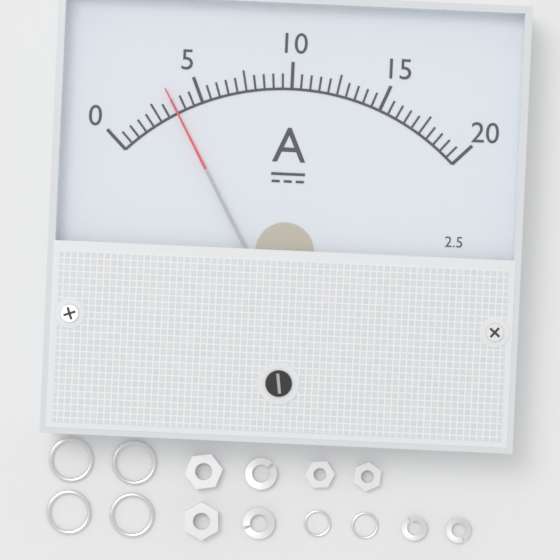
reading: 3.5 A
